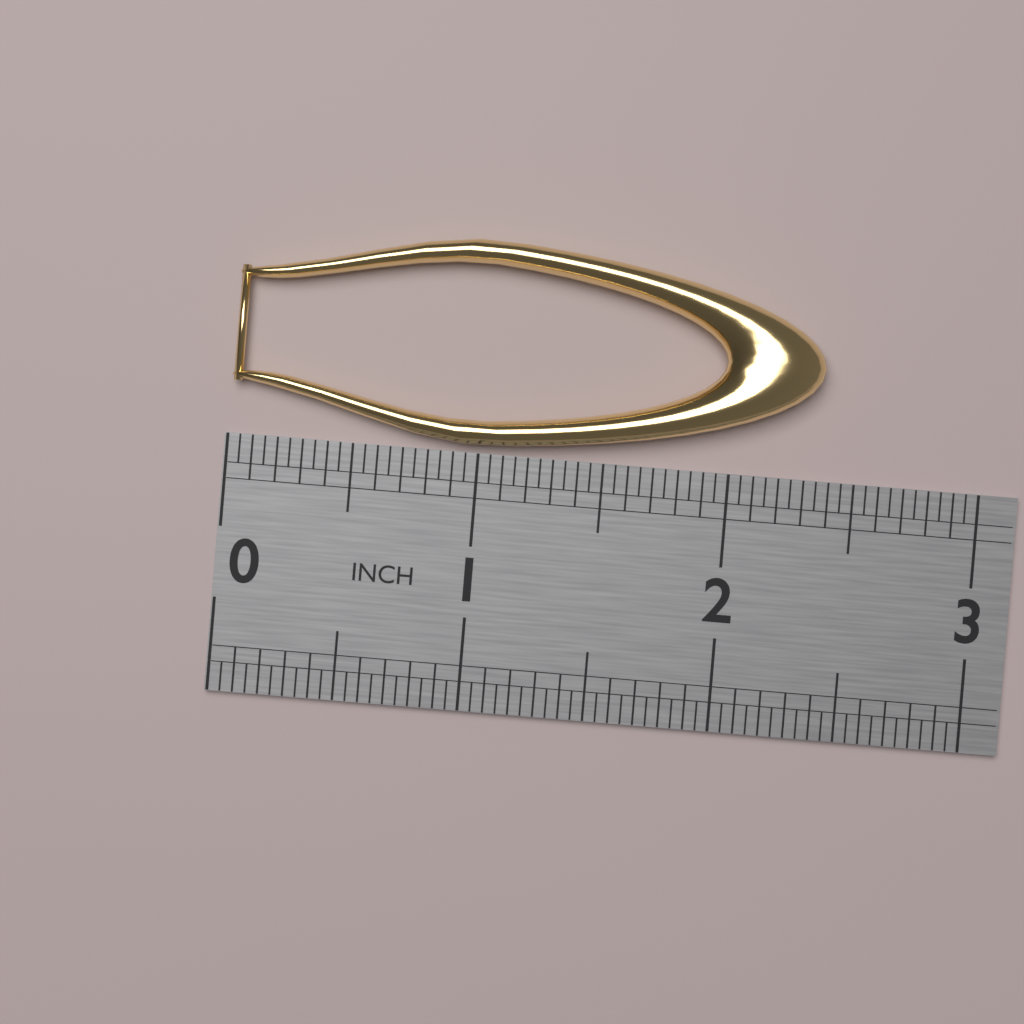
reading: 2.35 in
